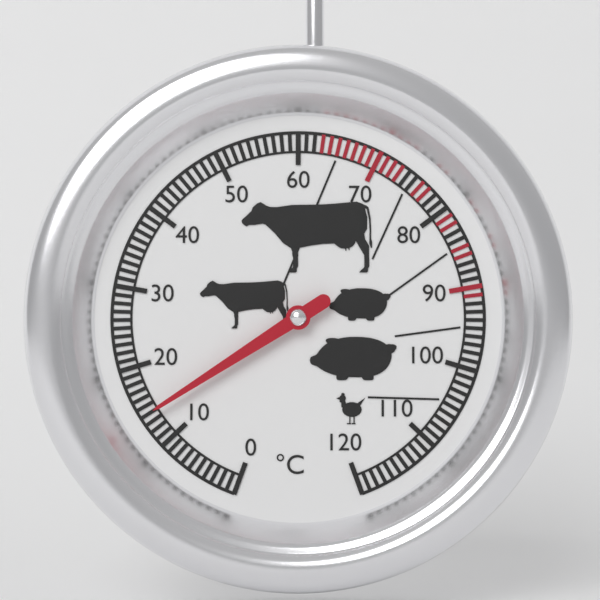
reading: 14 °C
